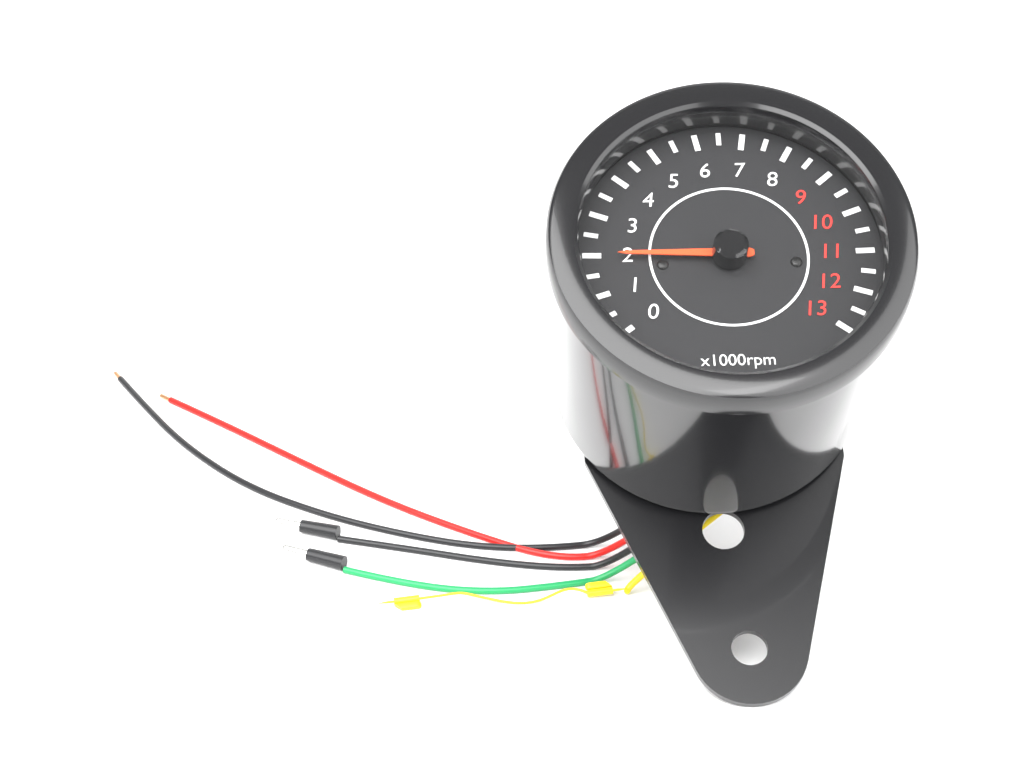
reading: 2.0 x1000rpm
